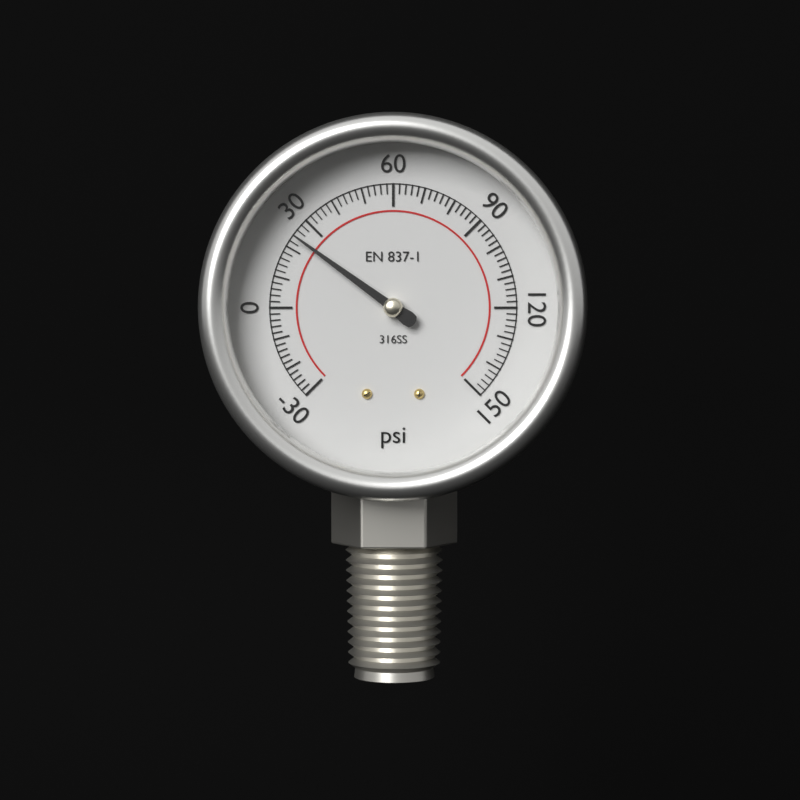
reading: 24 psi
